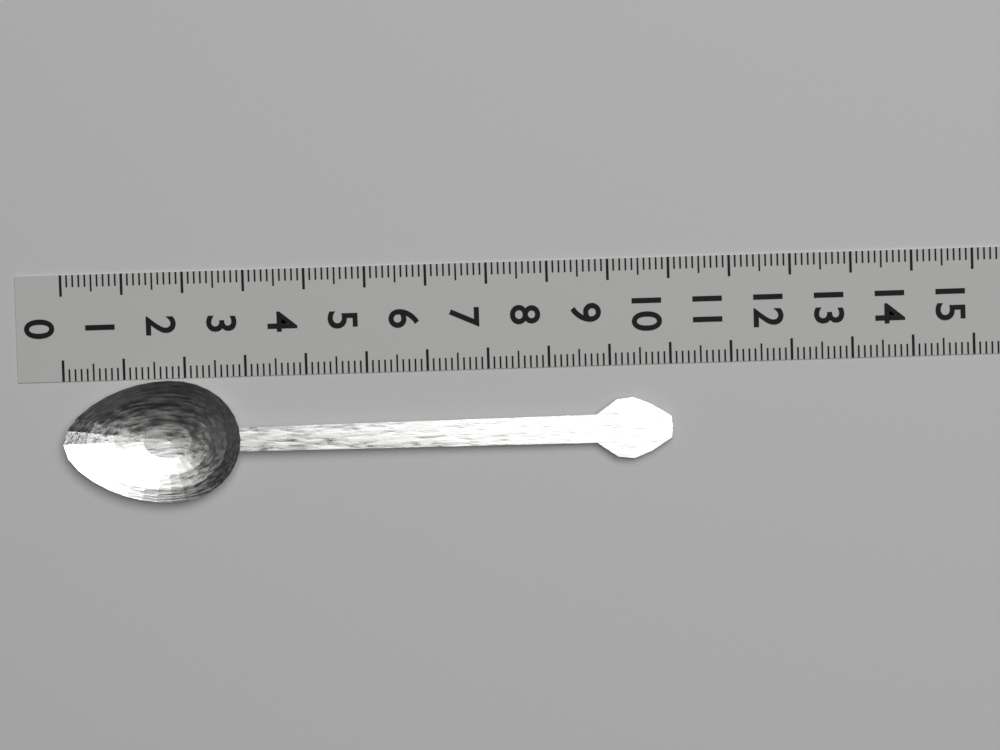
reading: 10.0 (no unit)
